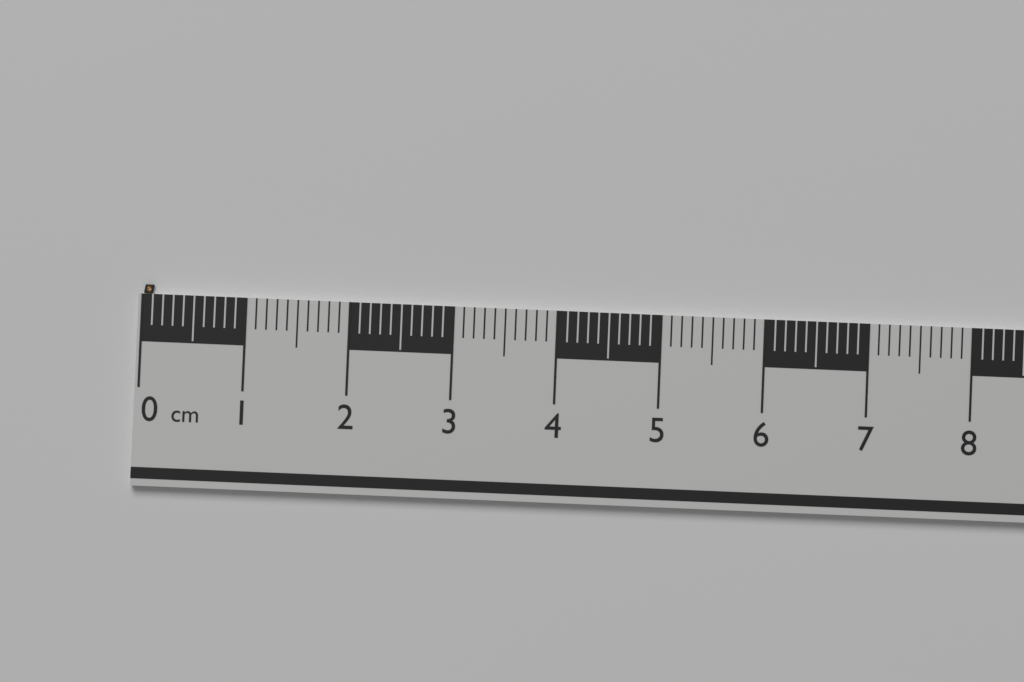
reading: 0.1 cm
